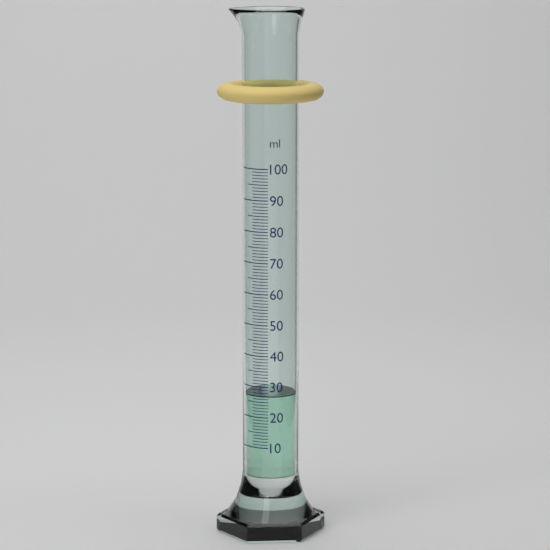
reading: 27 ml
